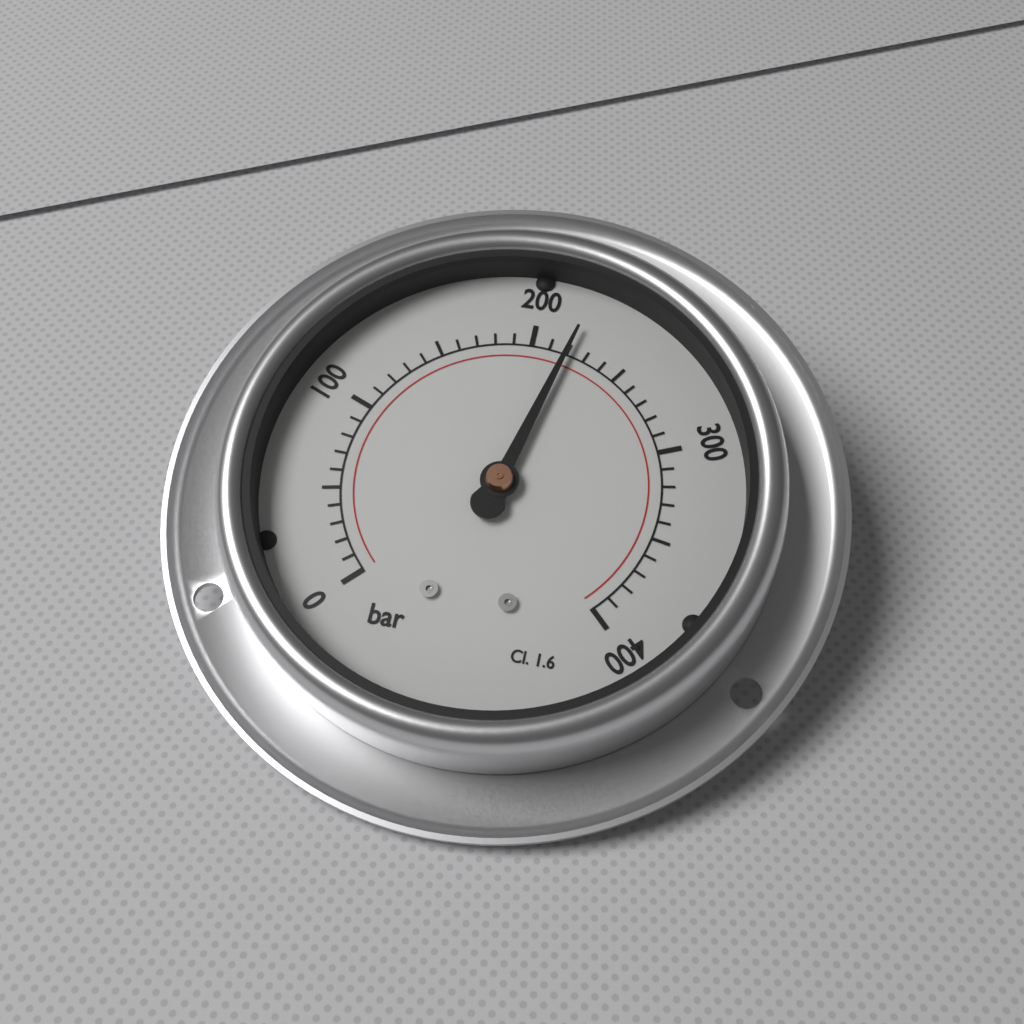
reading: 220 bar
